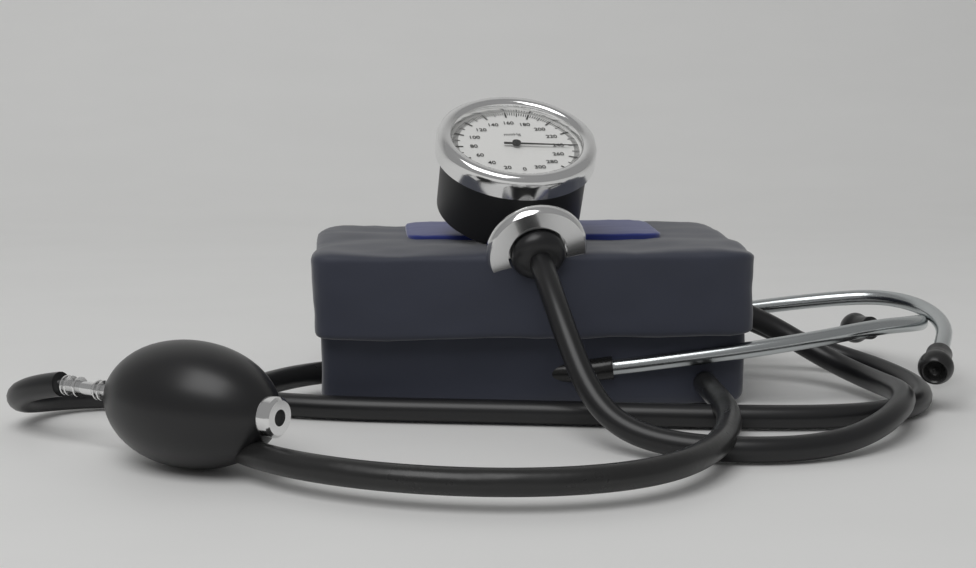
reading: 244 mmHg
